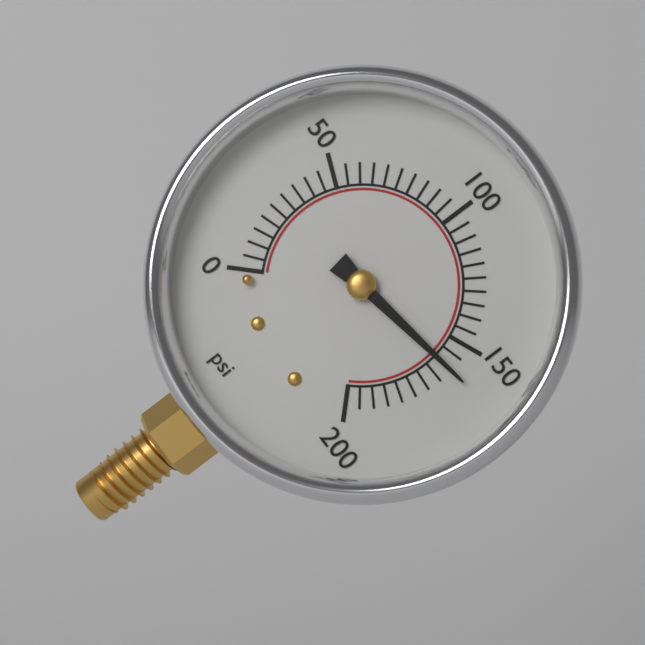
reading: 160 psi
